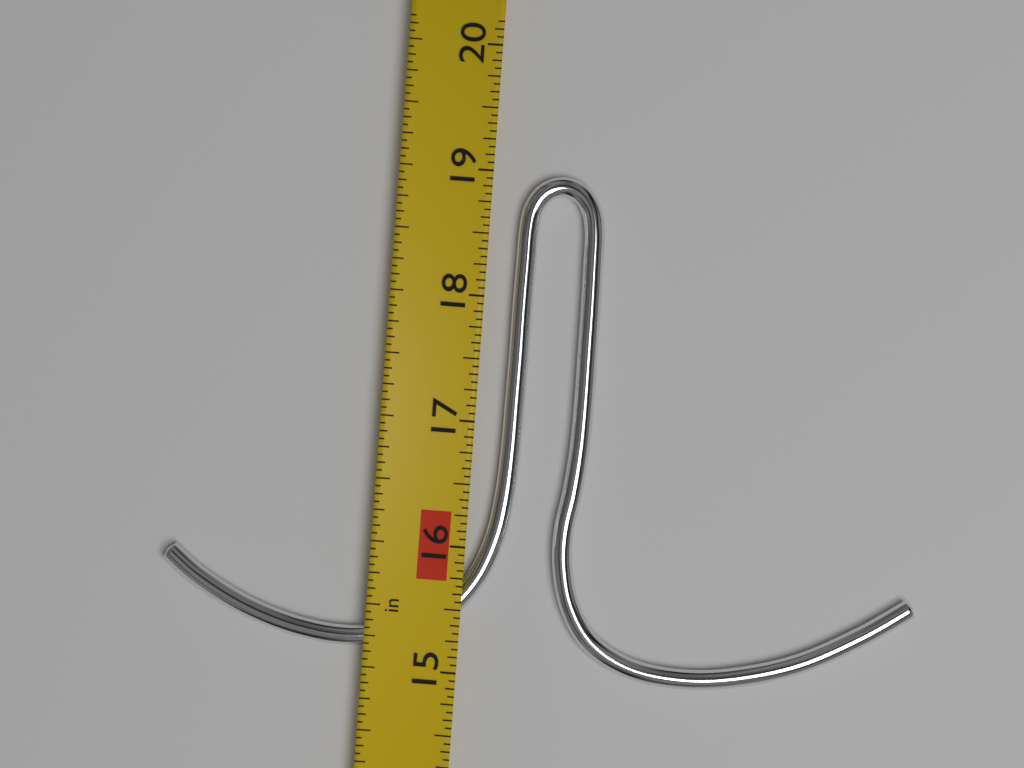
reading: 19.0000 in
